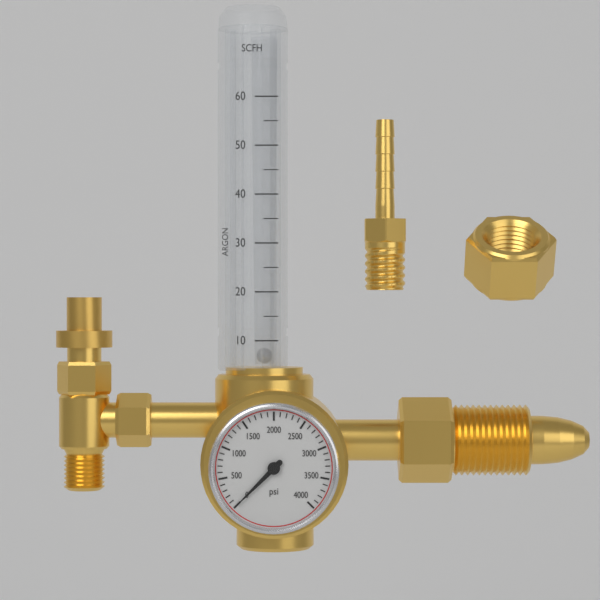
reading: 0 psi
